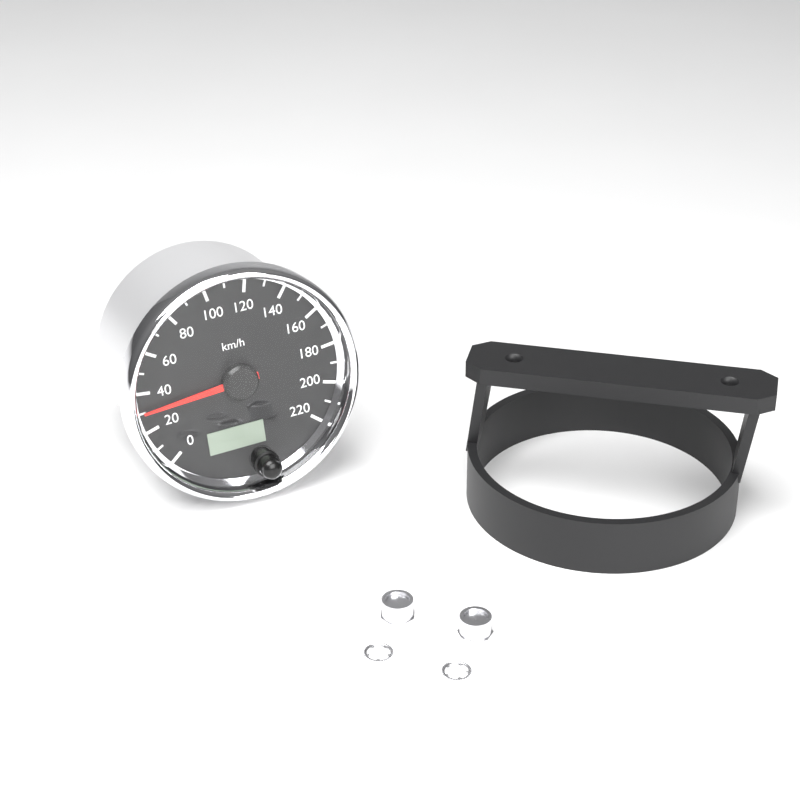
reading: 30 km/h
